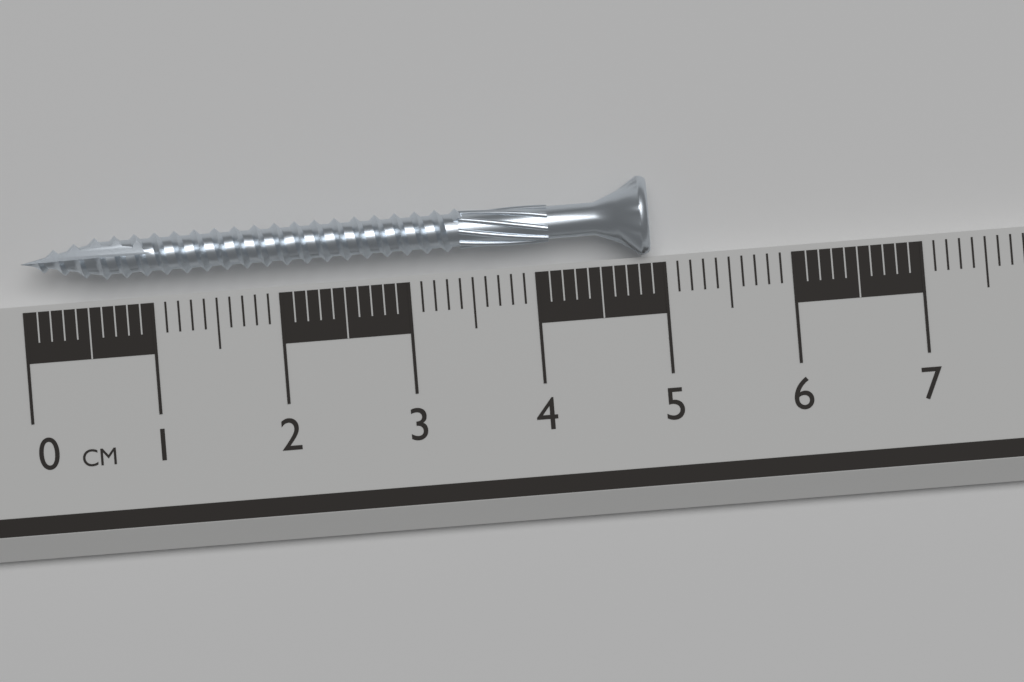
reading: 4.9 cm
